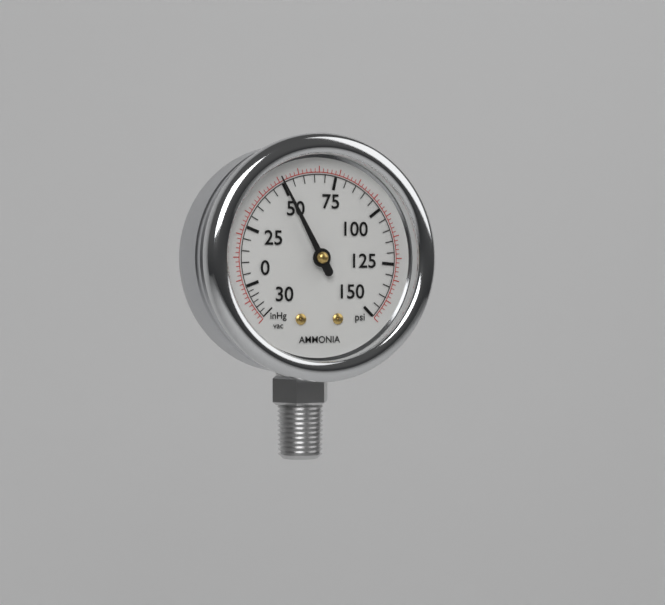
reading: 50 psi
